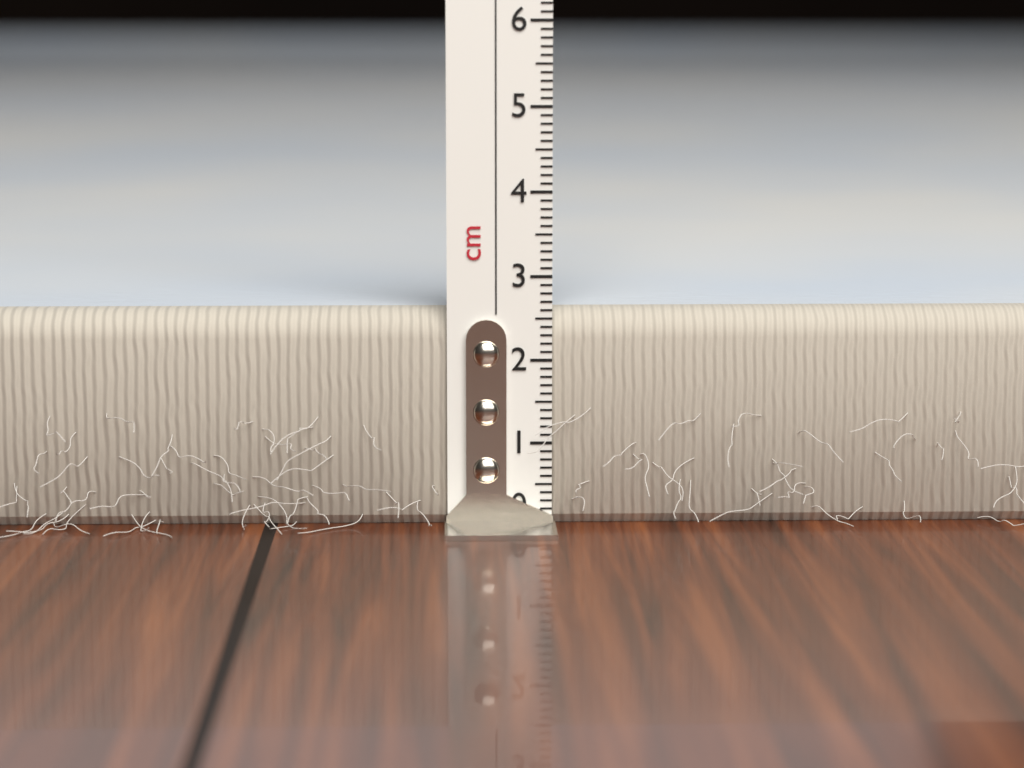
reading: 2.6 cm
